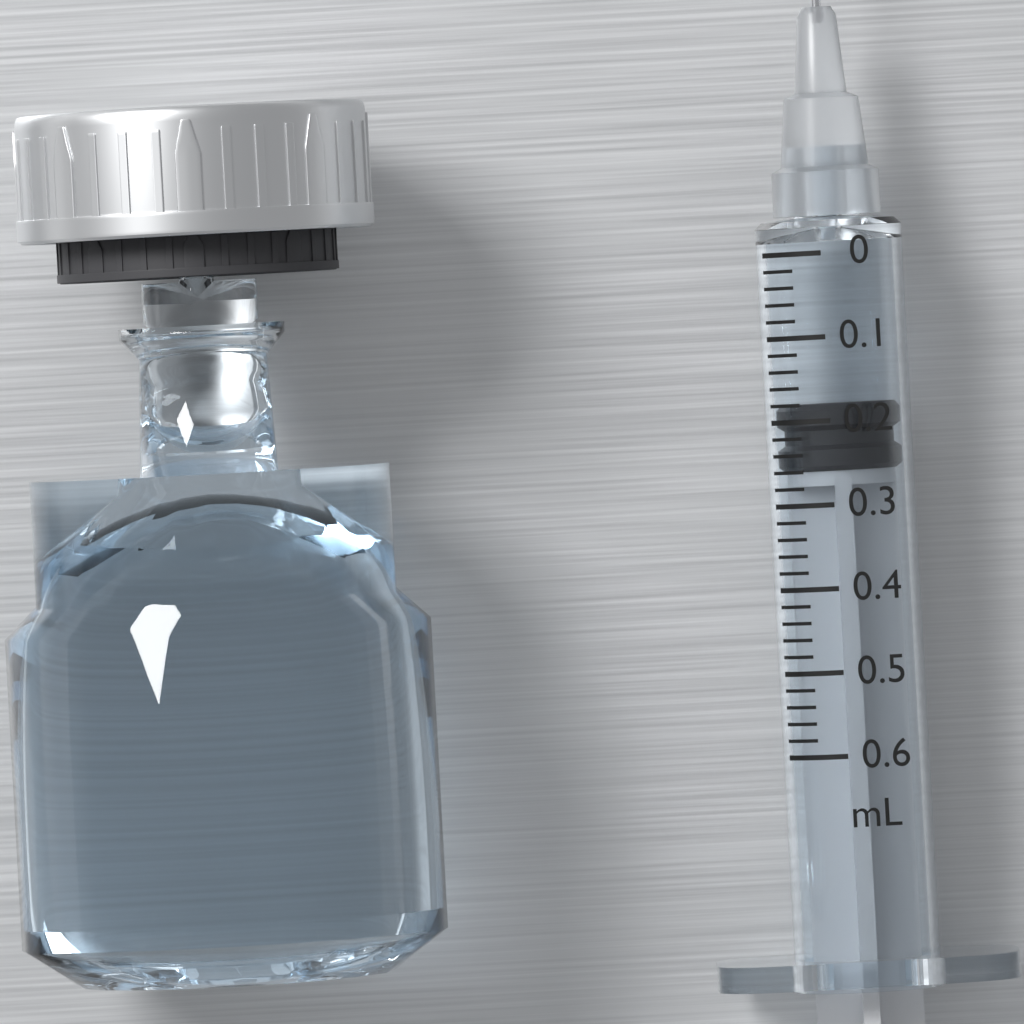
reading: 0.18 mL
